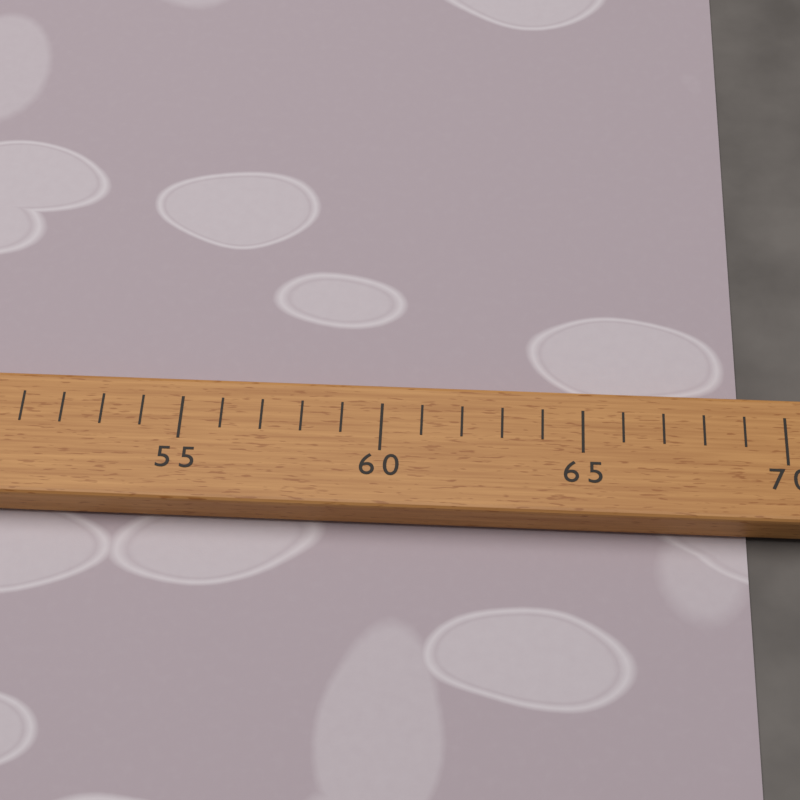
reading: 69 (no unit)
